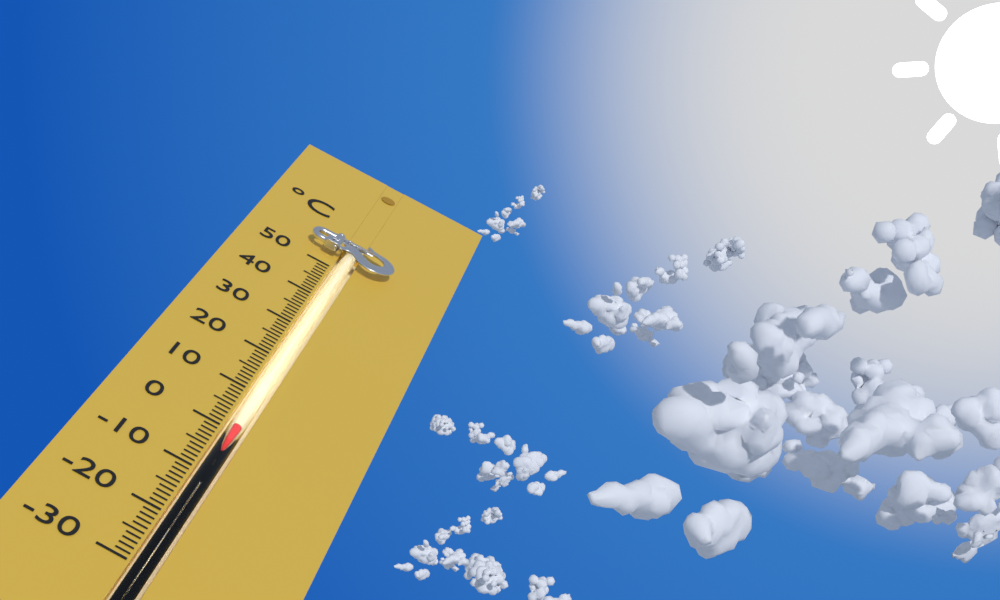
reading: 1 °C
